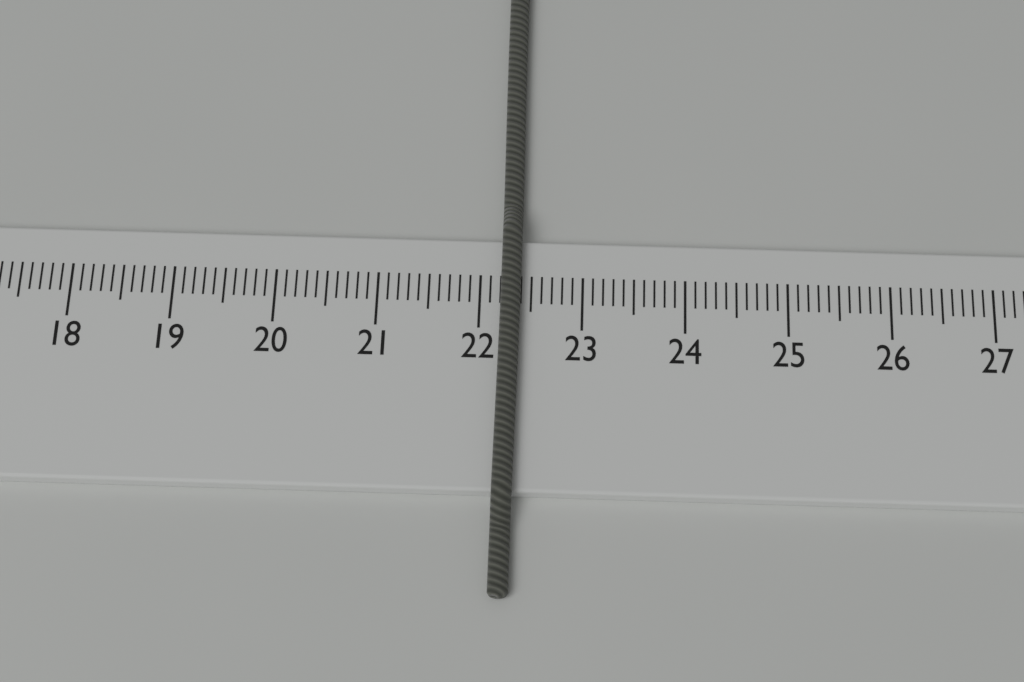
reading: 22.4 cm
